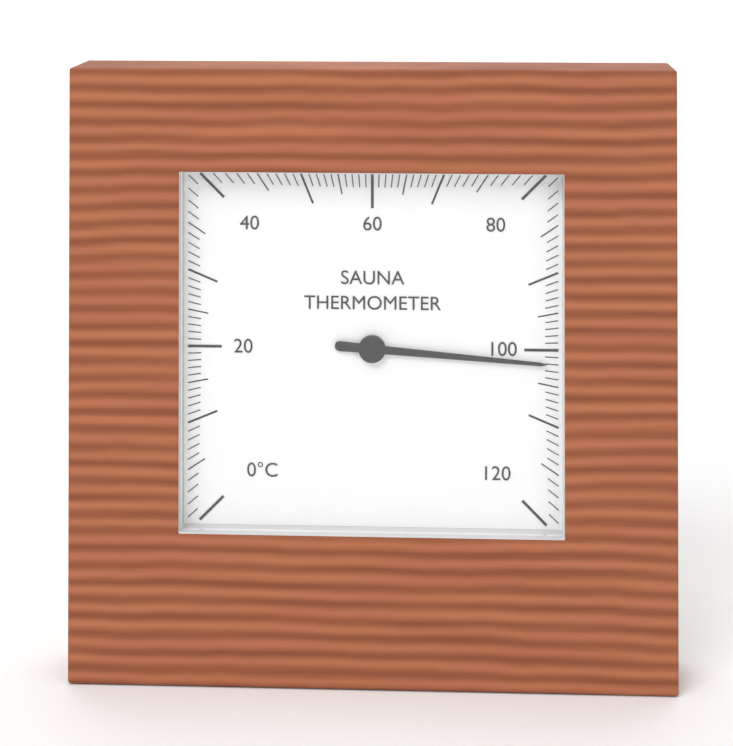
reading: 102 °C
